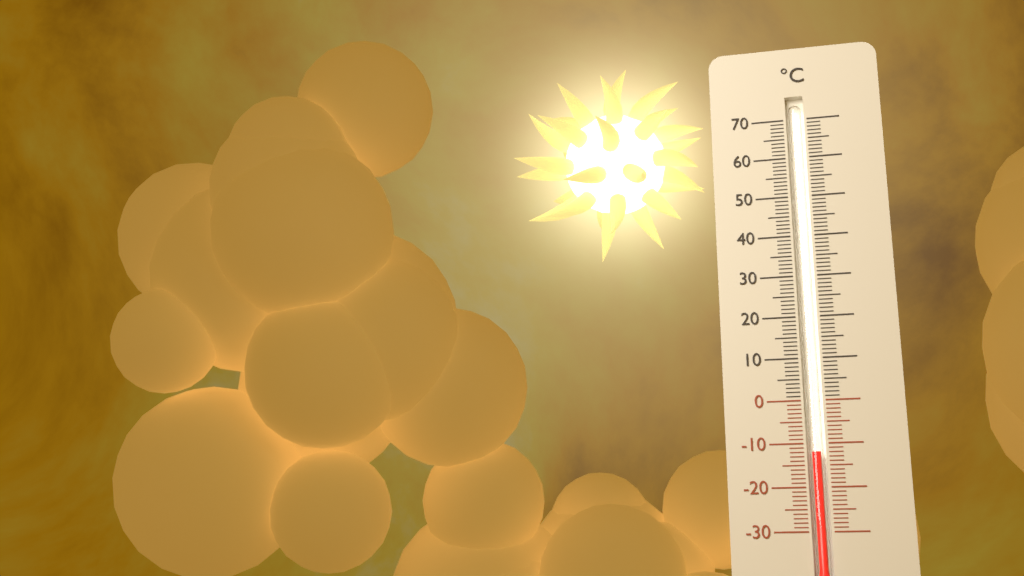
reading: -12 °C
